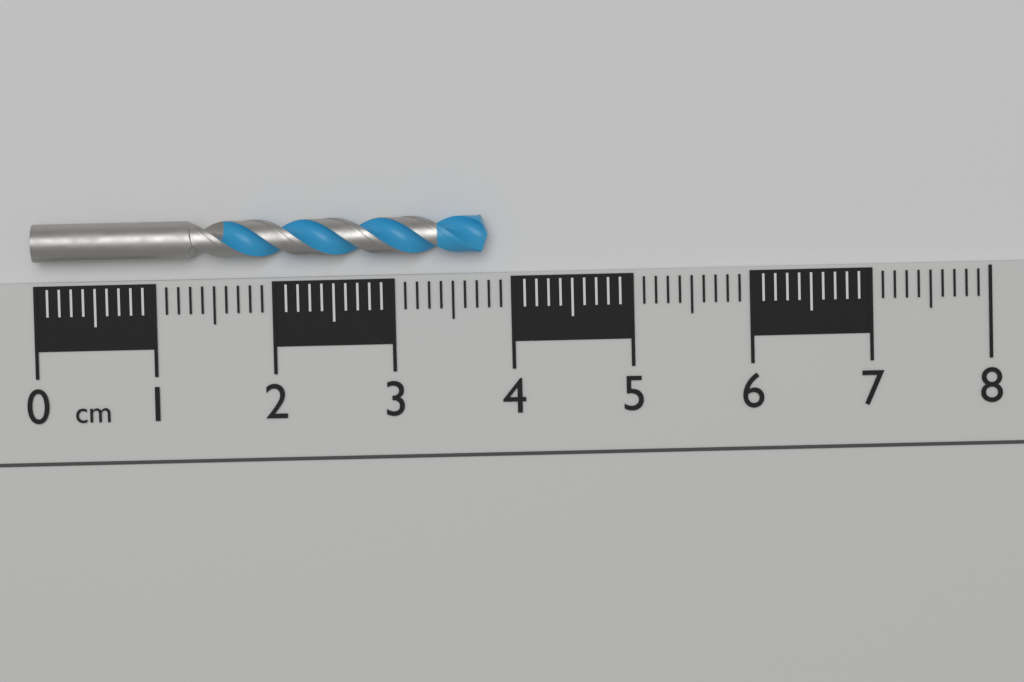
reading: 3.8 cm
